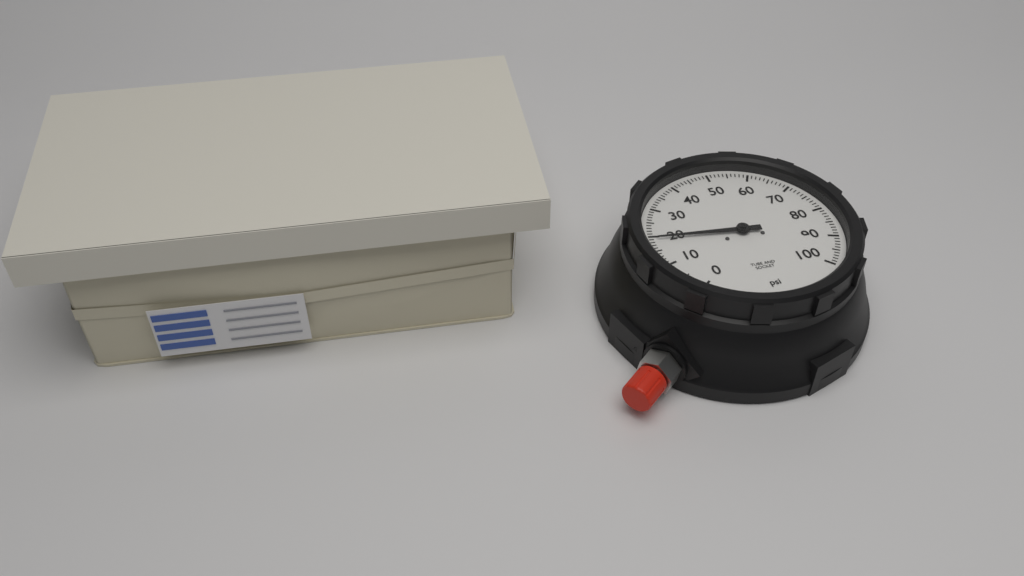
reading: 19 psi
